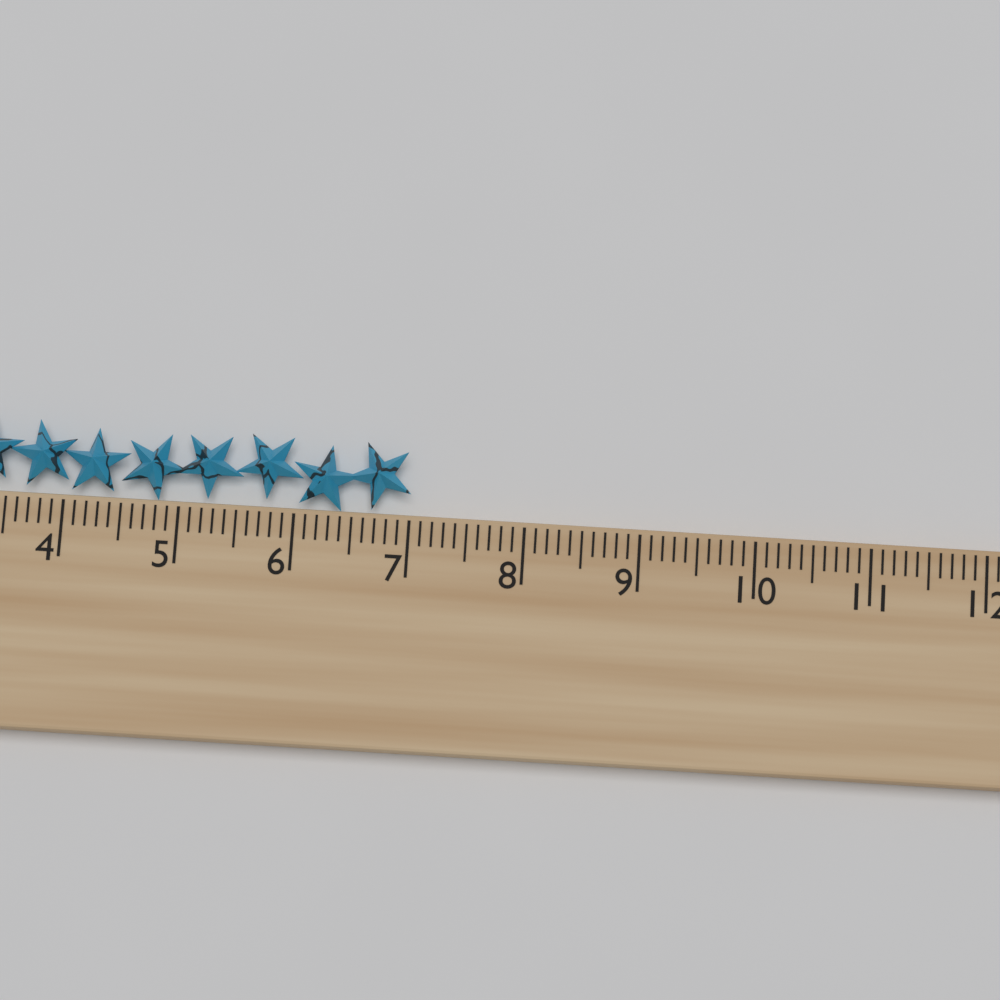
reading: 7.0 cm
